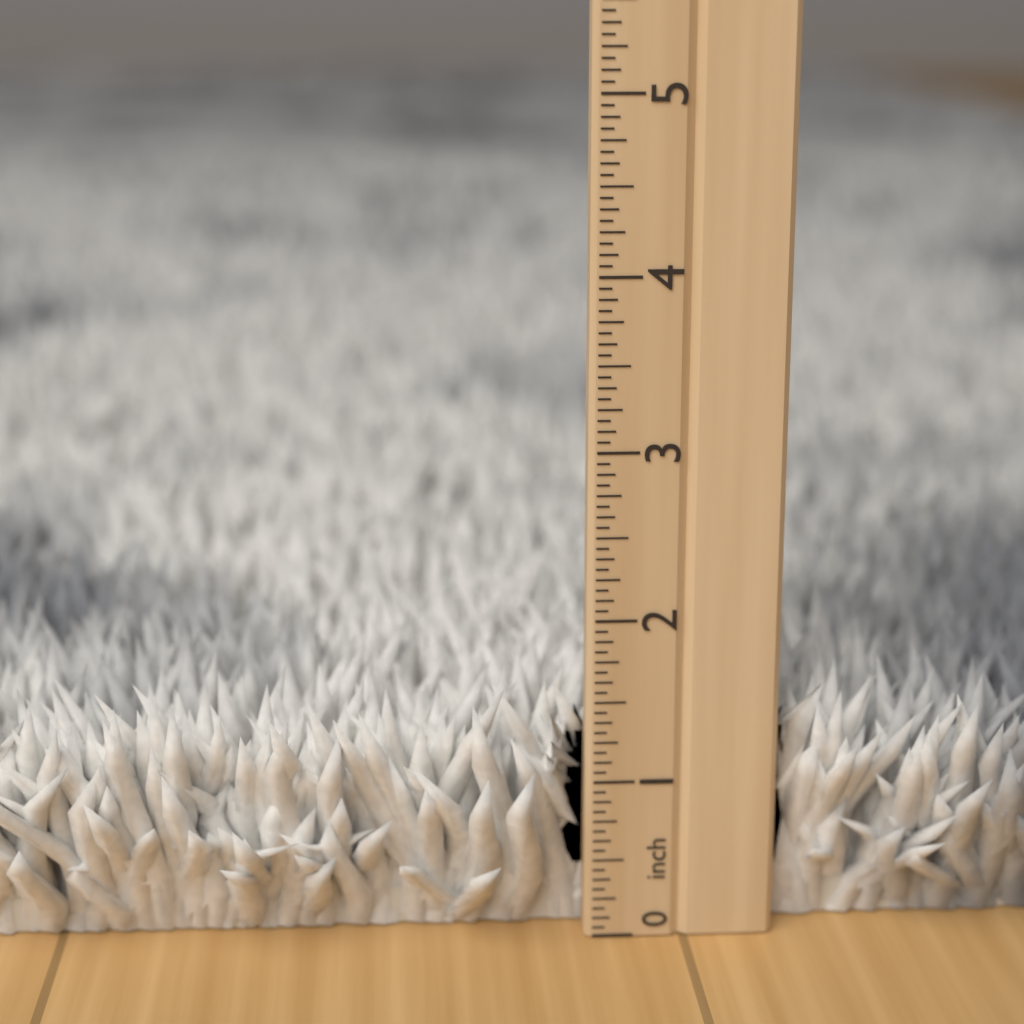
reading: 1.6875 inch
